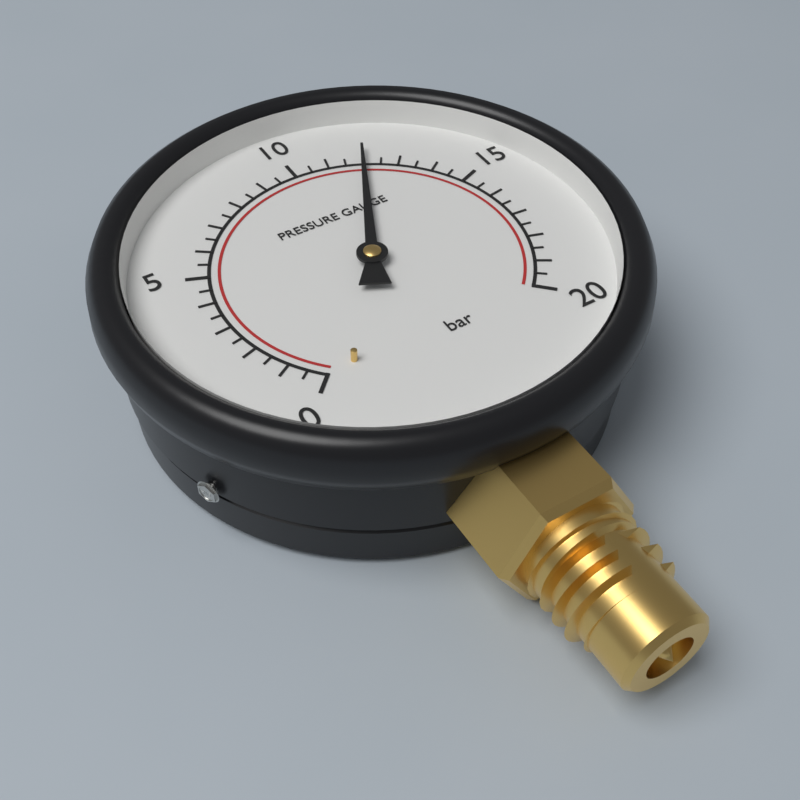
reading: 12.0 bar
